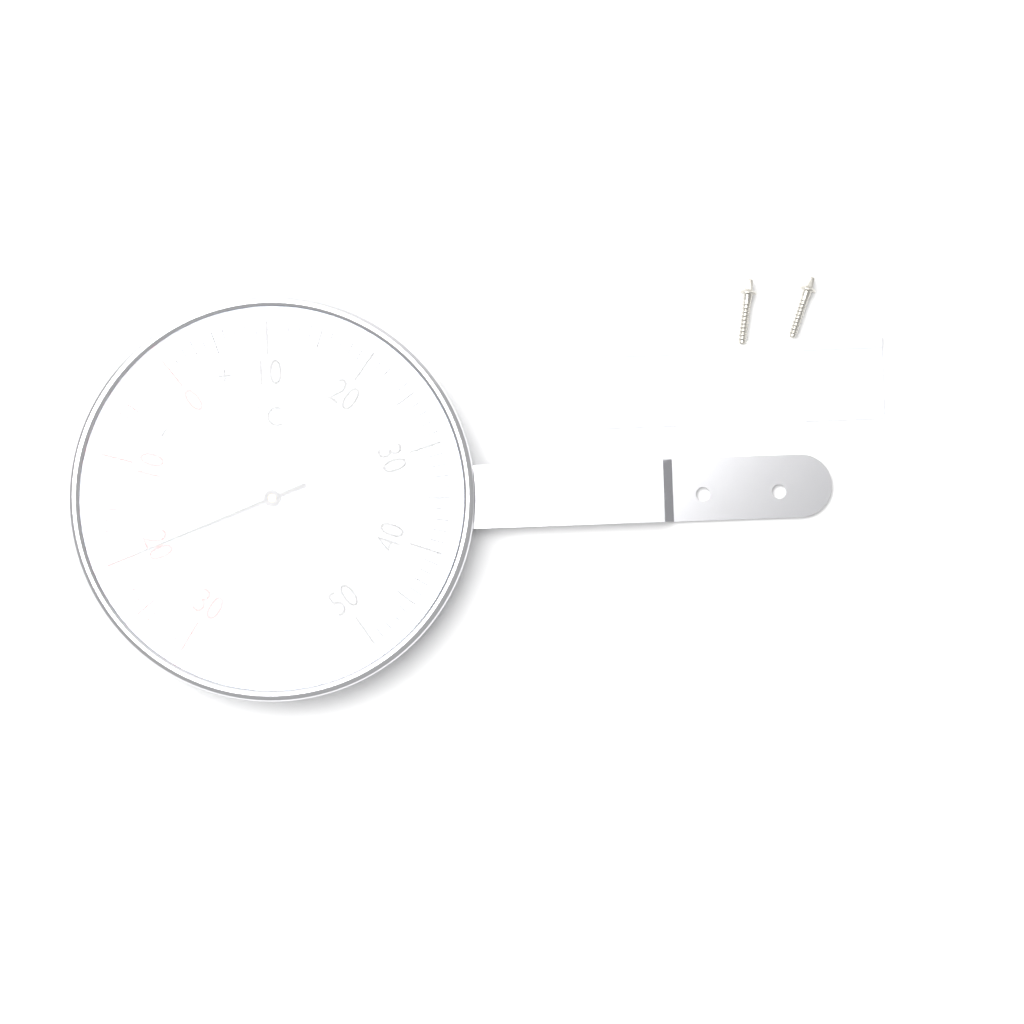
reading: -20 °C
